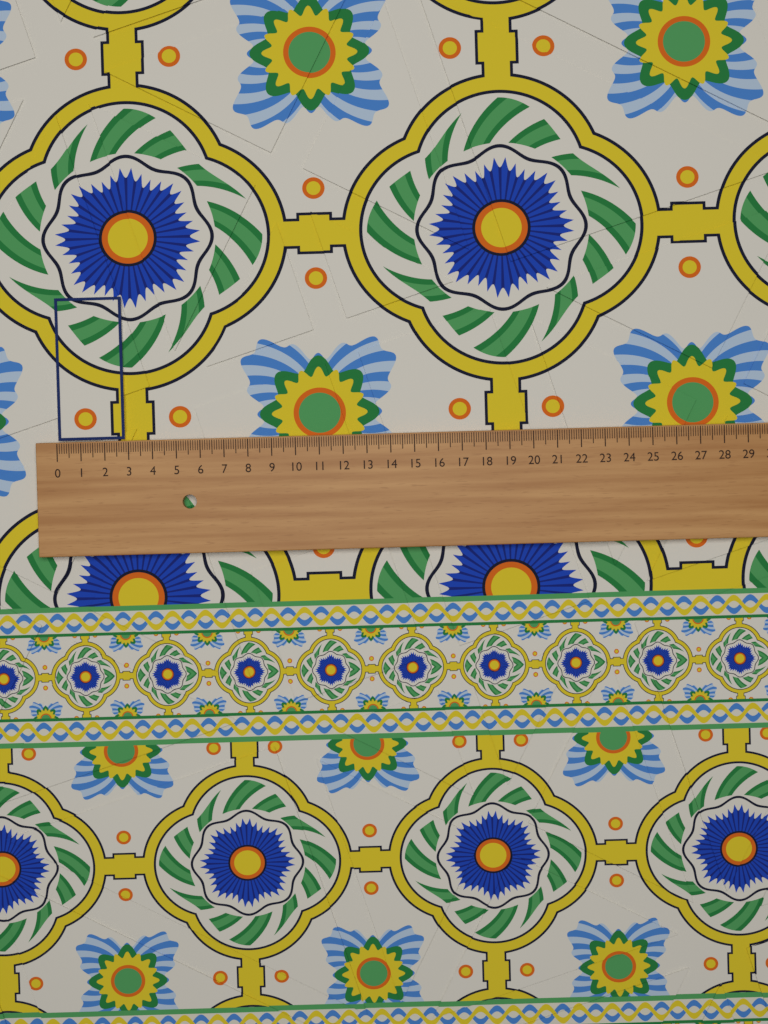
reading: 2.8 (no unit)
